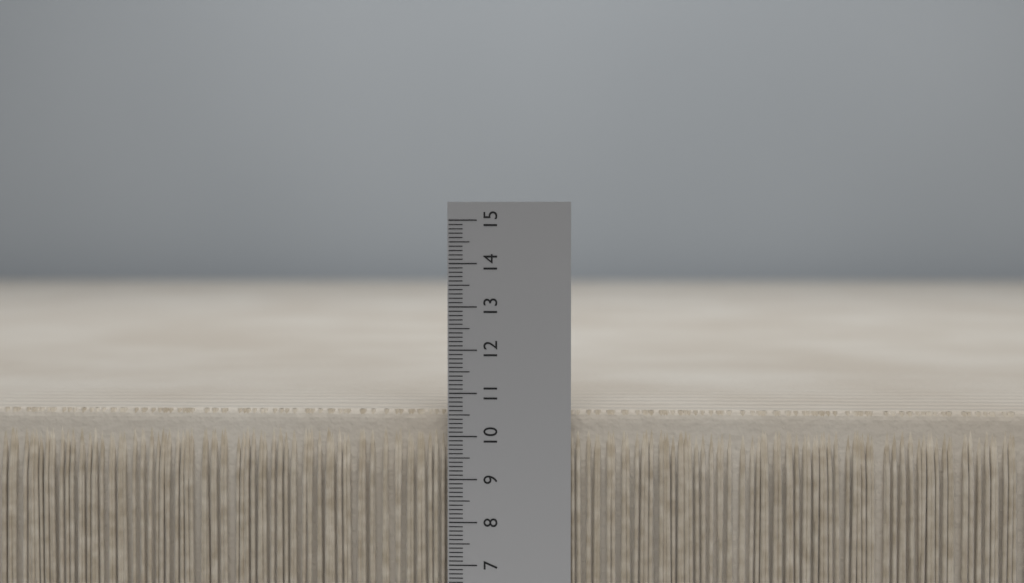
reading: 10.6 (no unit)
